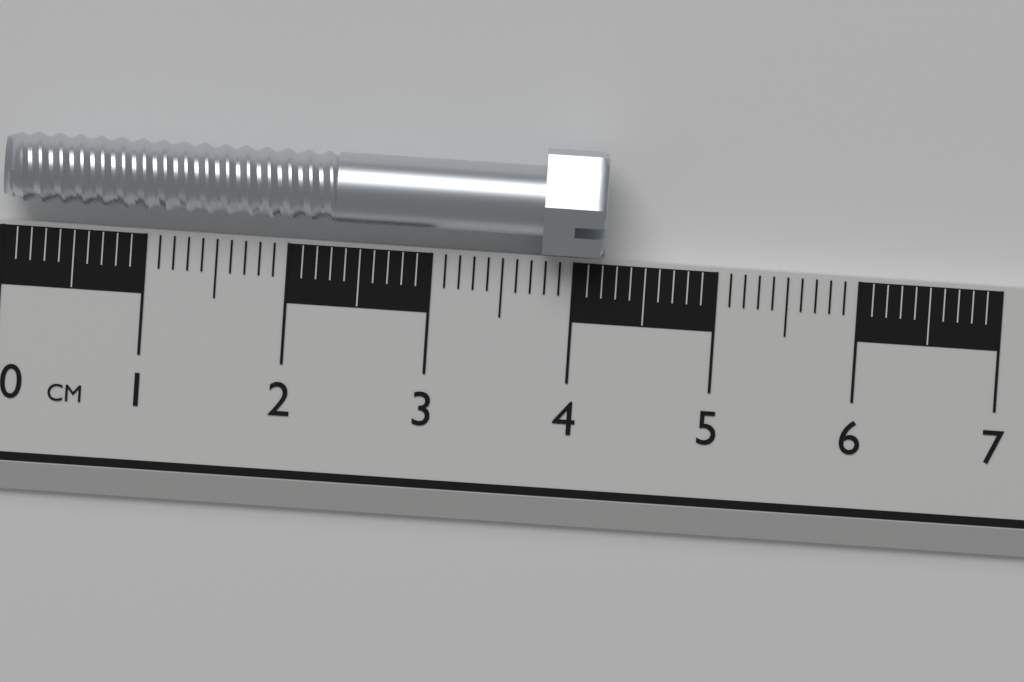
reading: 4.2 cm
